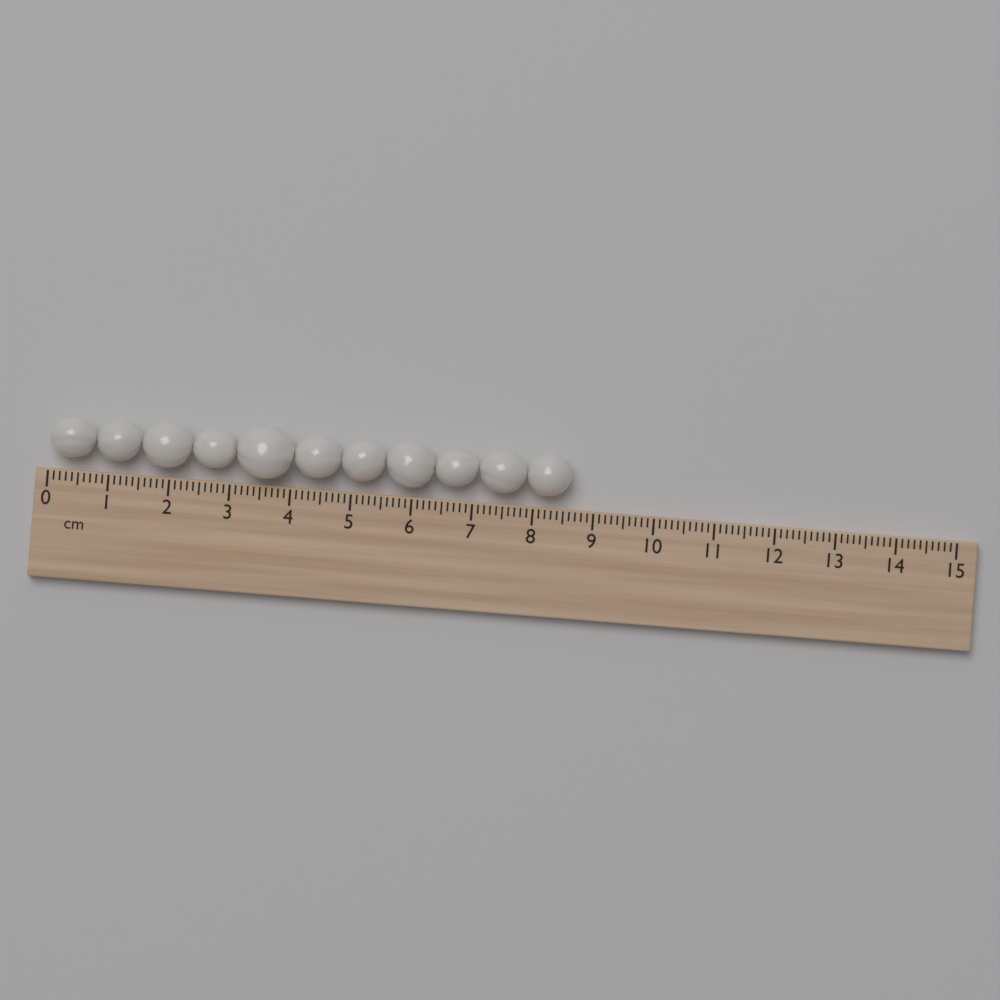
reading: 8.6 cm
